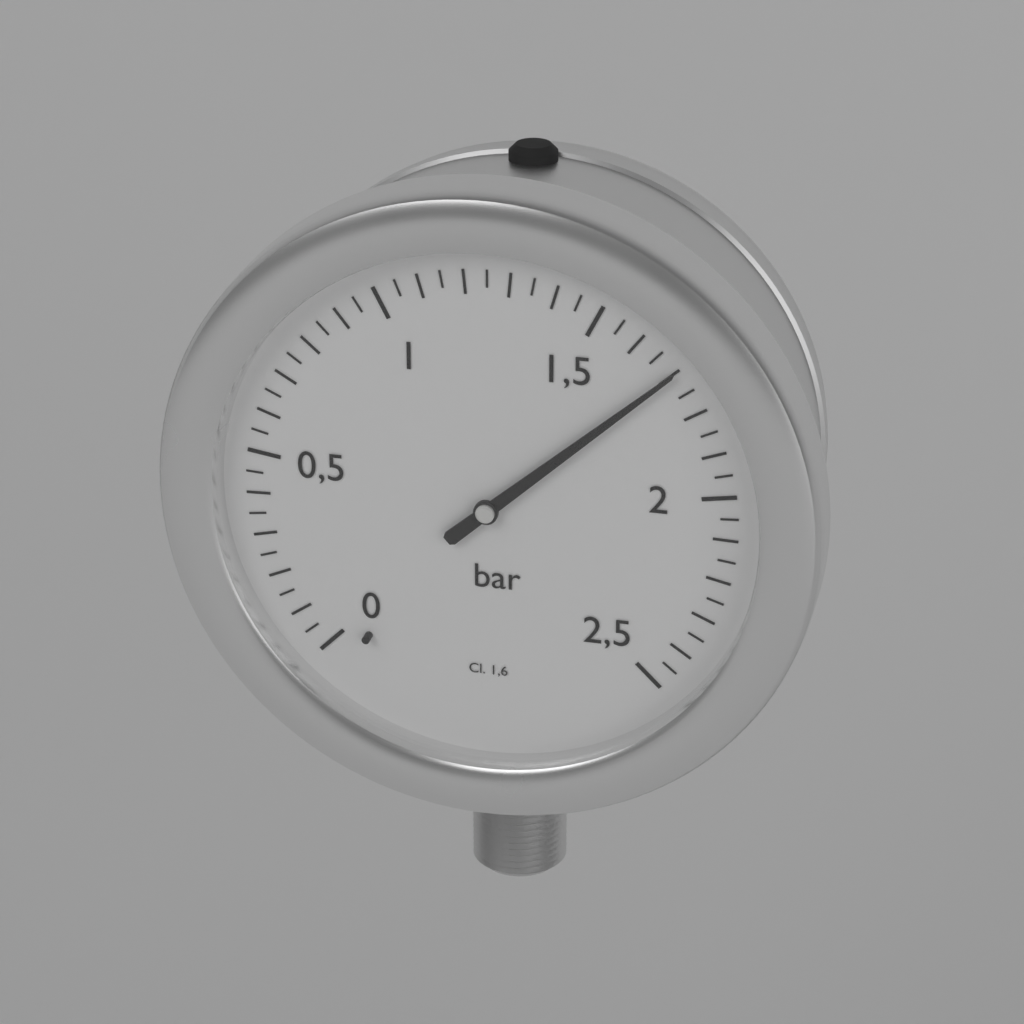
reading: 1.70 bar
